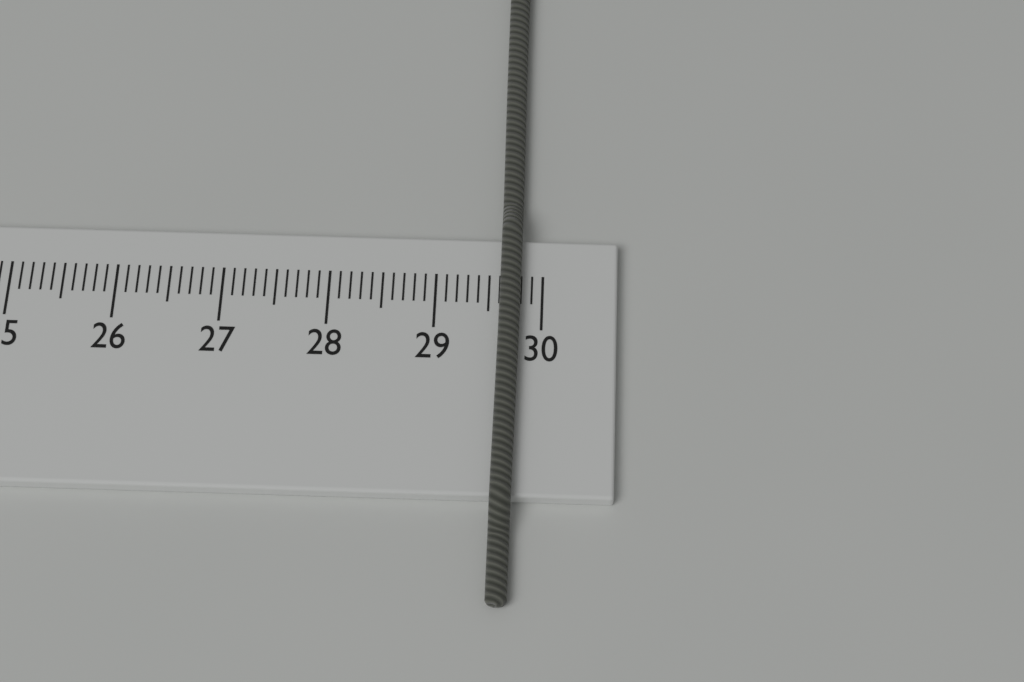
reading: 29.8 cm
